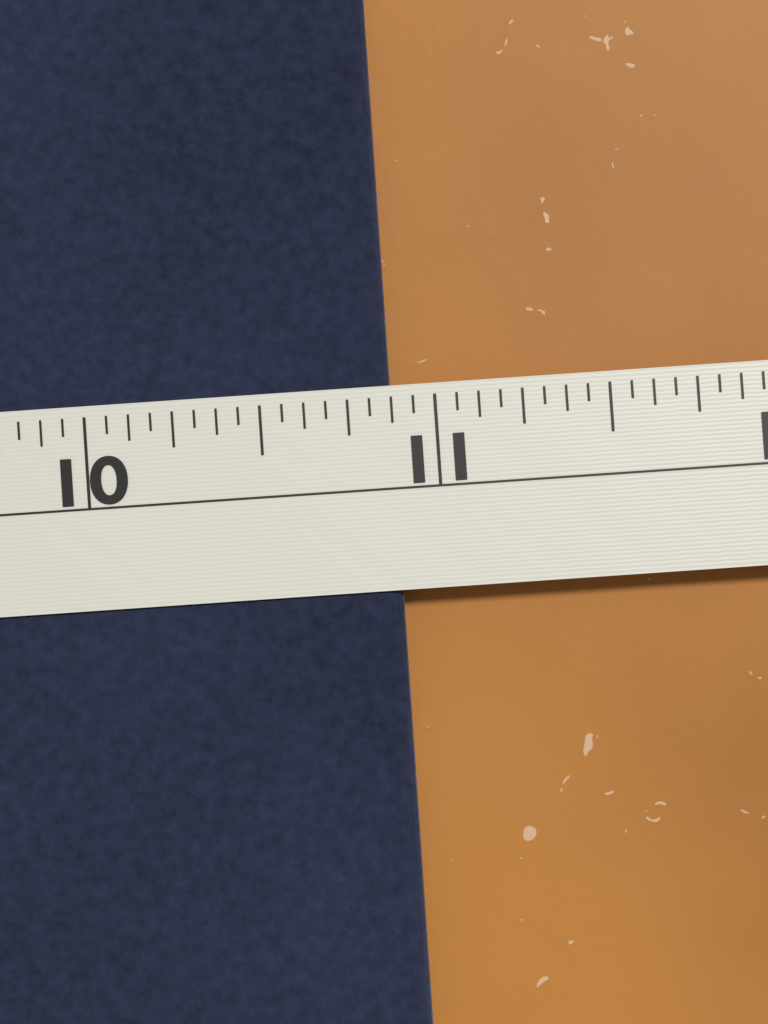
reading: 10.8750 in
